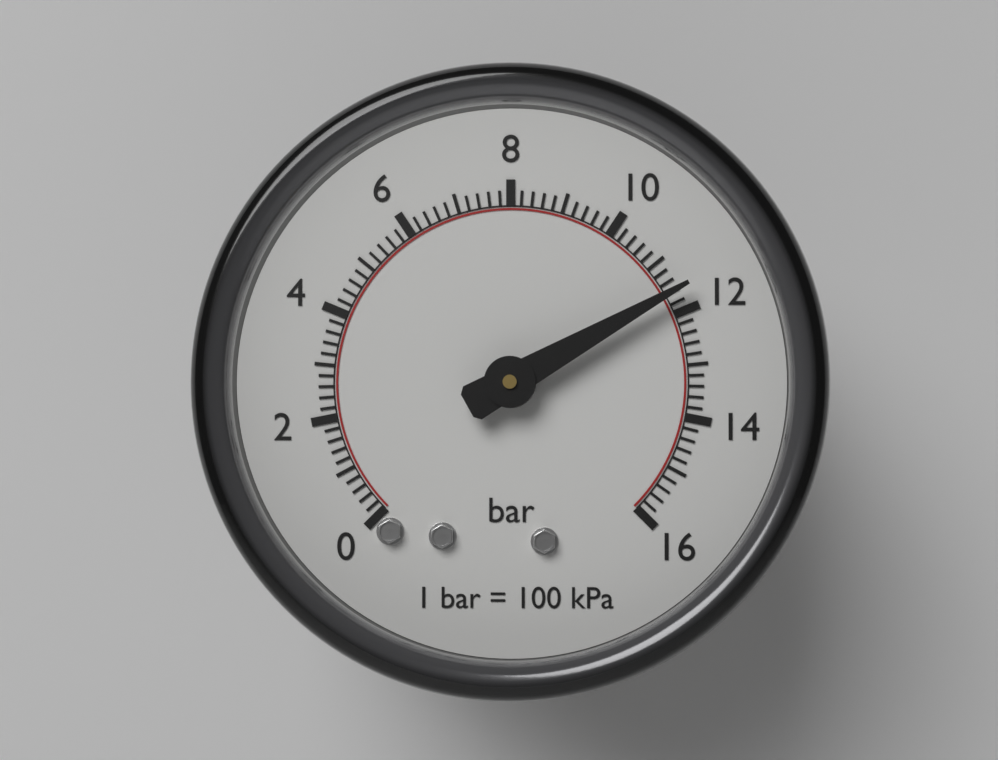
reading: 11.6 bar
